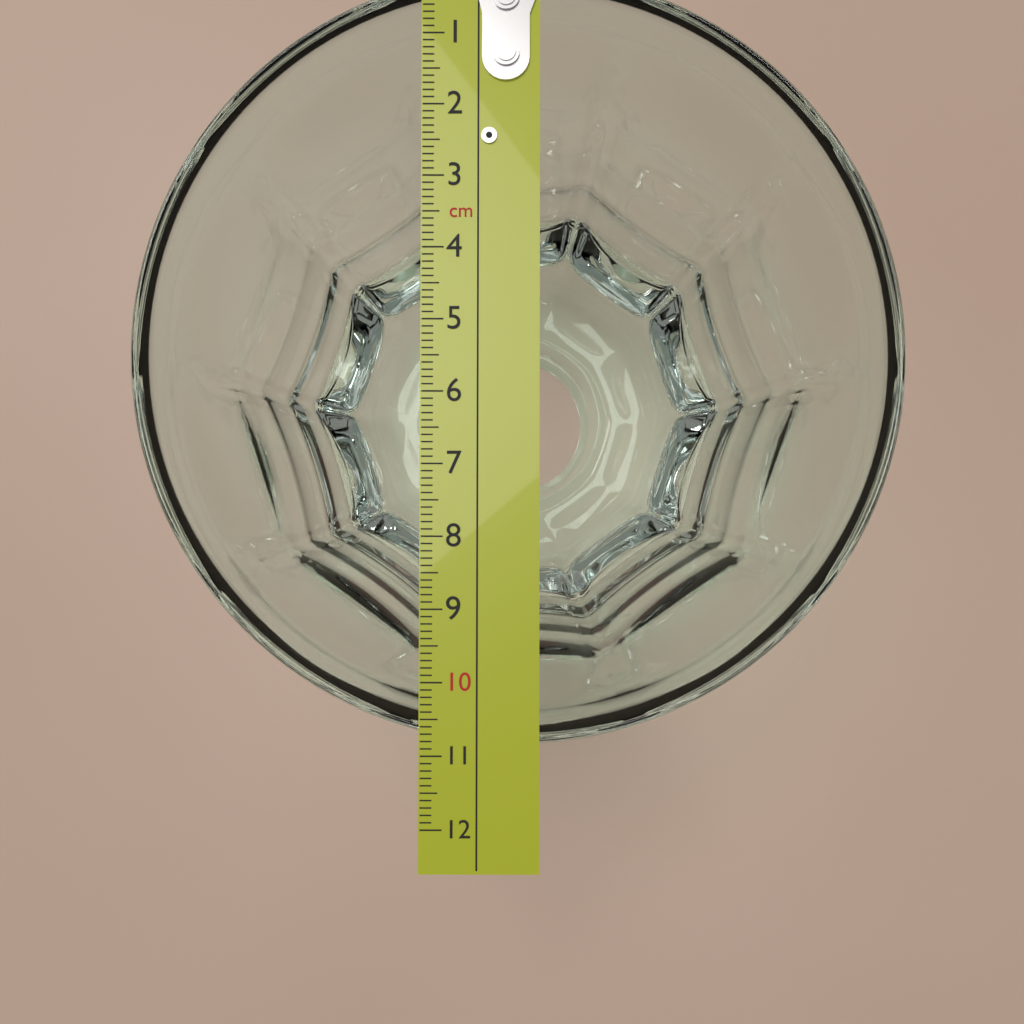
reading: 10.9 cm
